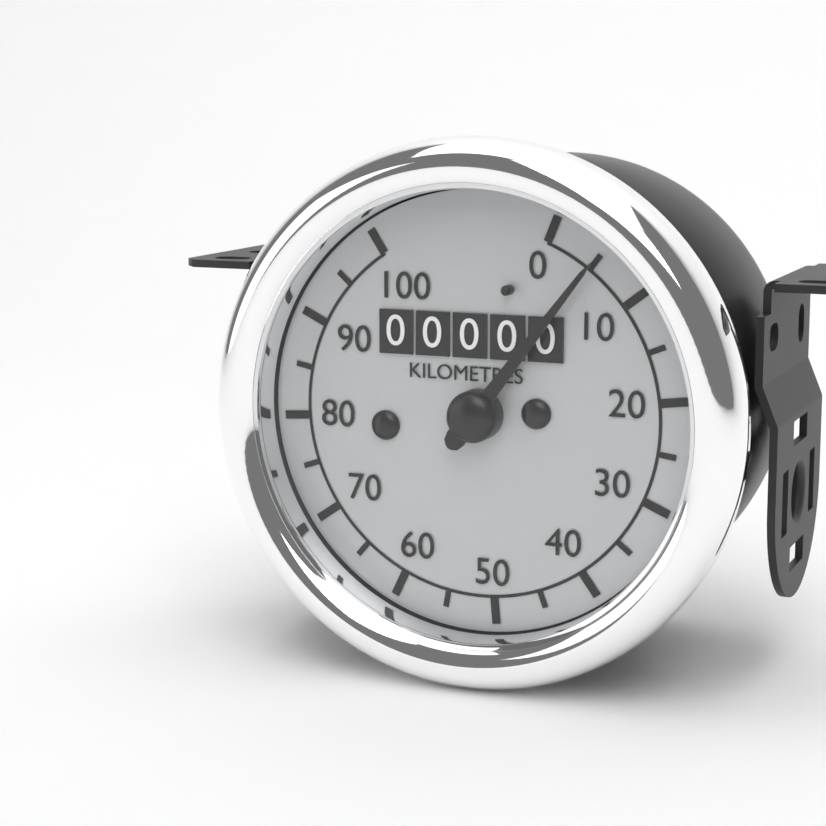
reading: 5 km/h
